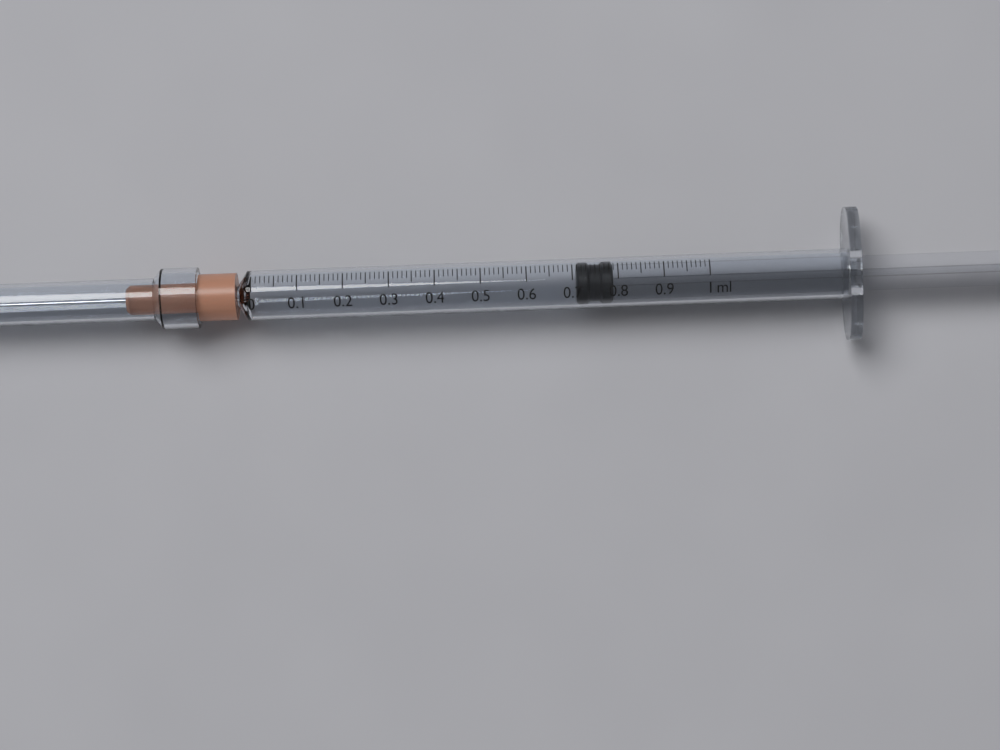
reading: 0.71 ml
